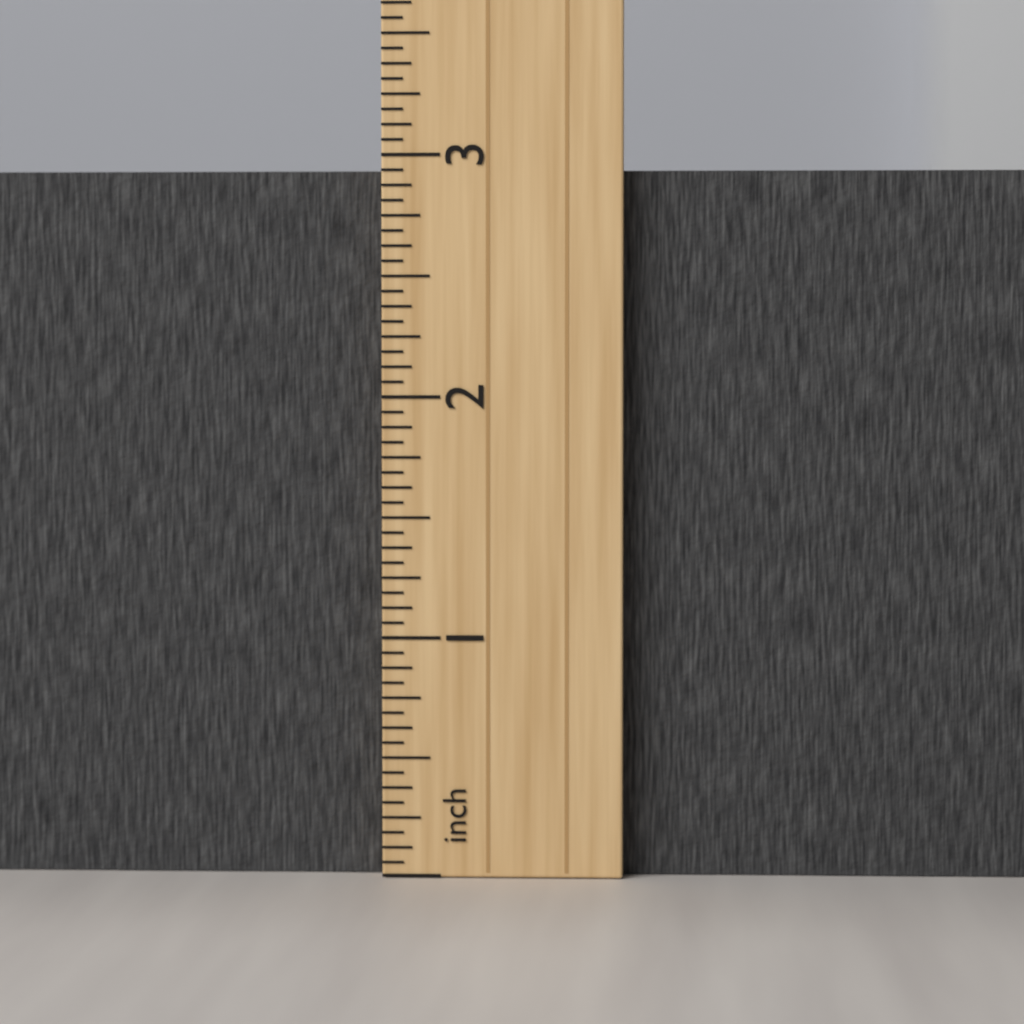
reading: 2.9375 inch
